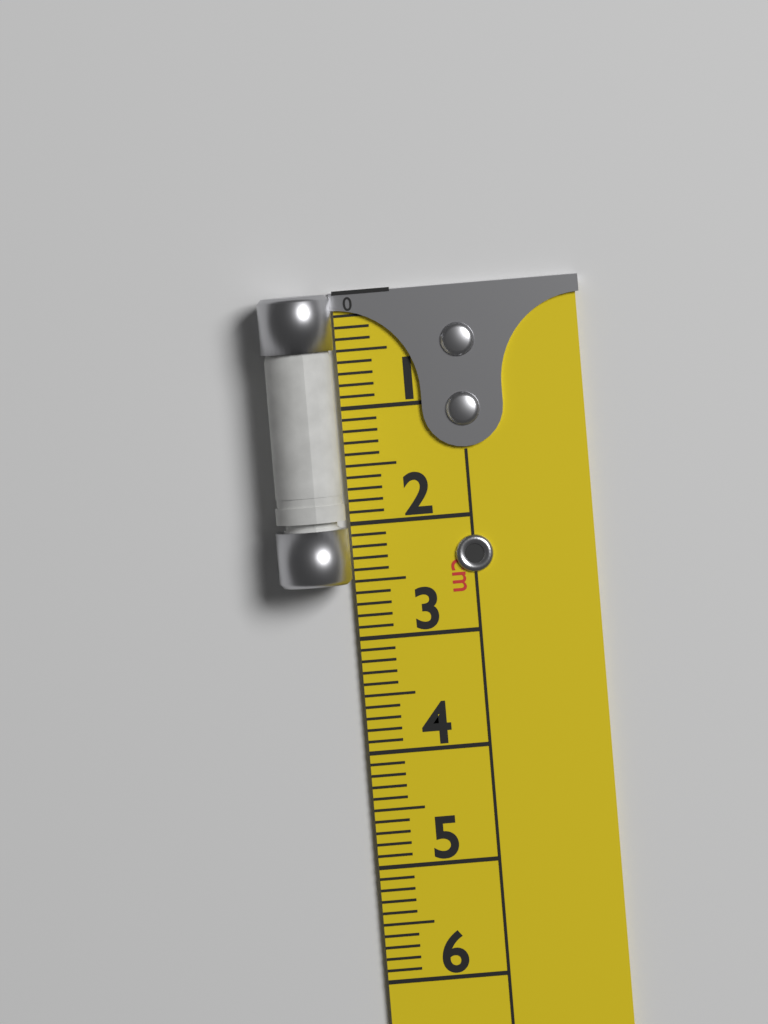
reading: 2.5 cm
